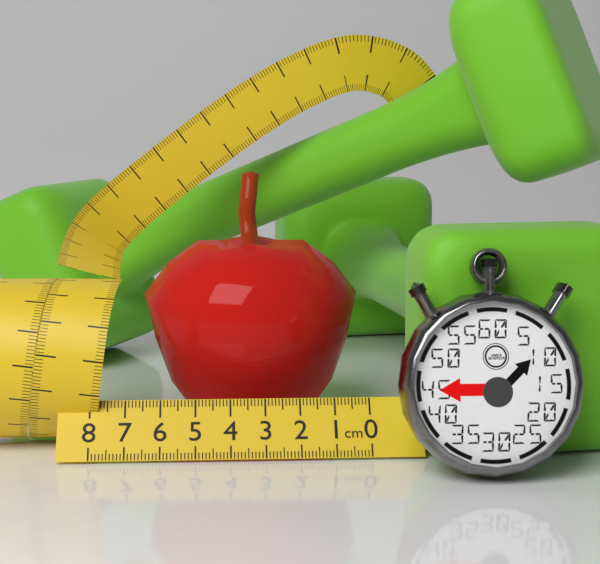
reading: 6.6 cm
